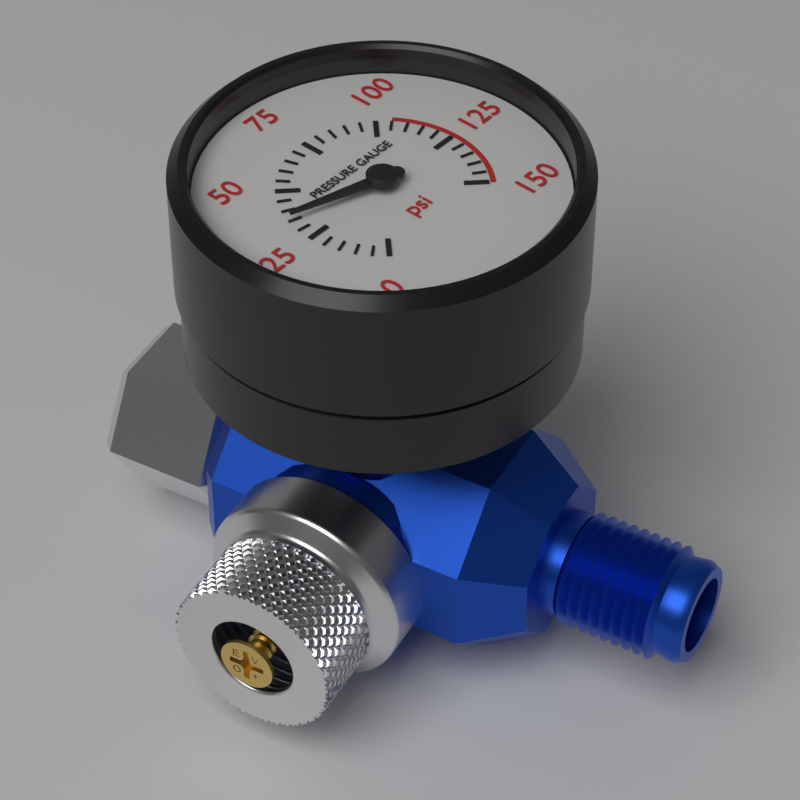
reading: 35 psi
